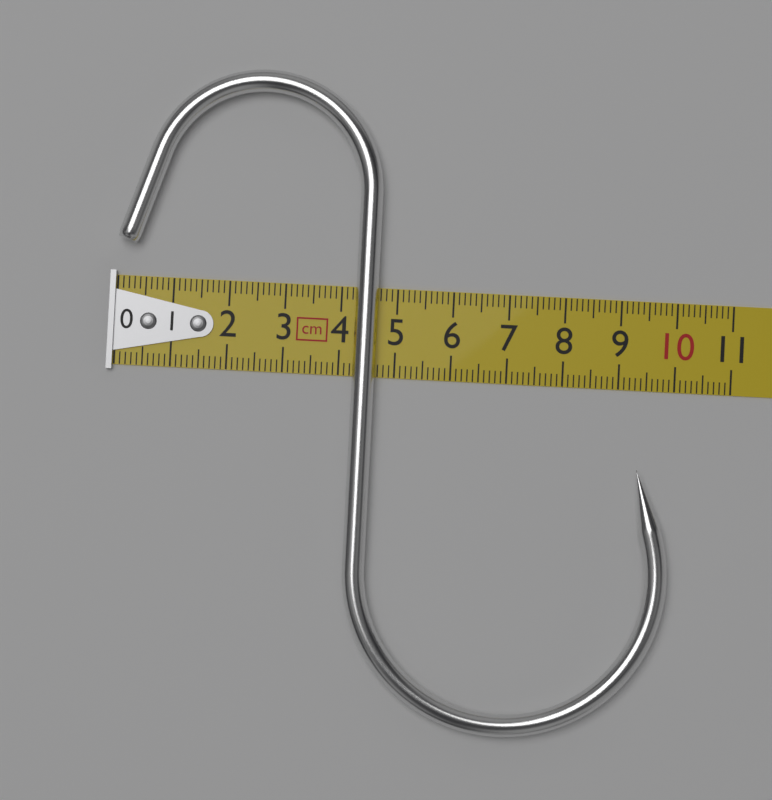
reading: 10.0 cm
